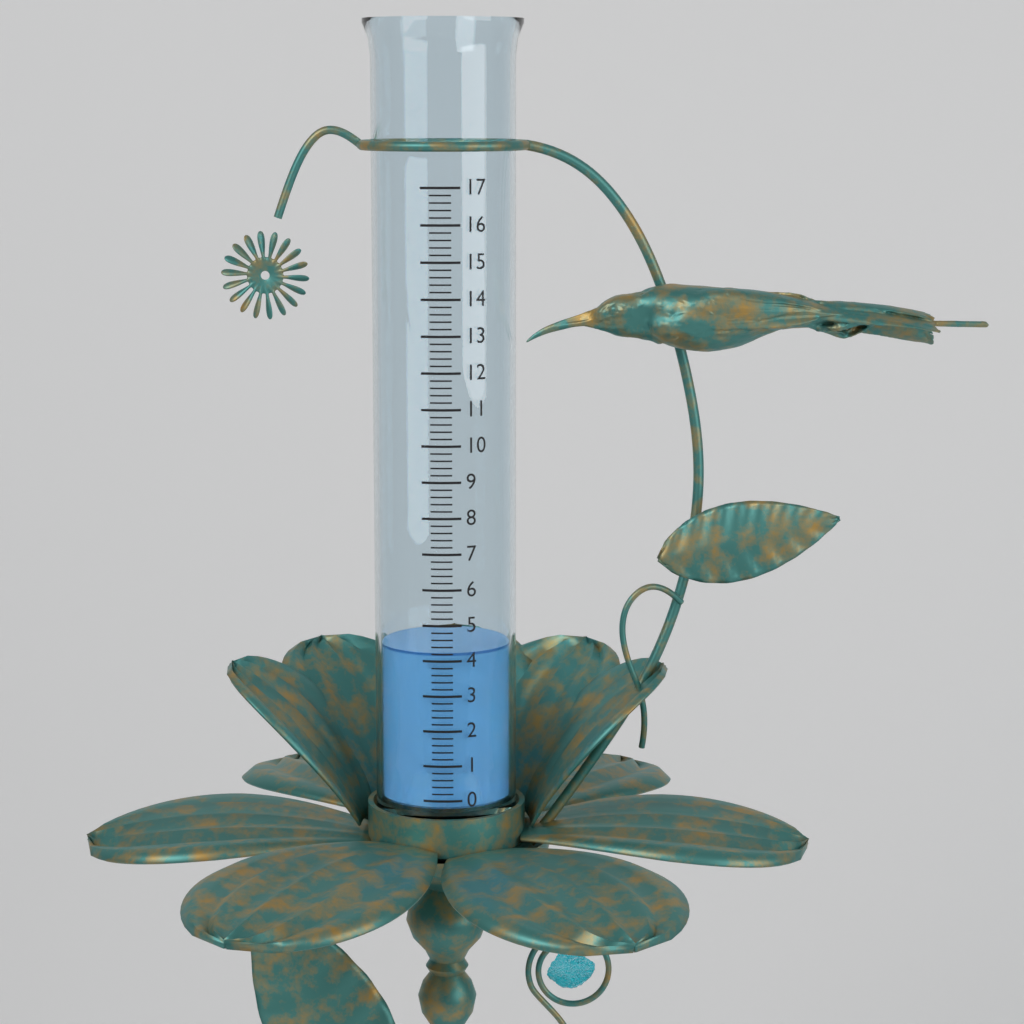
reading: 4.2 (no unit)
